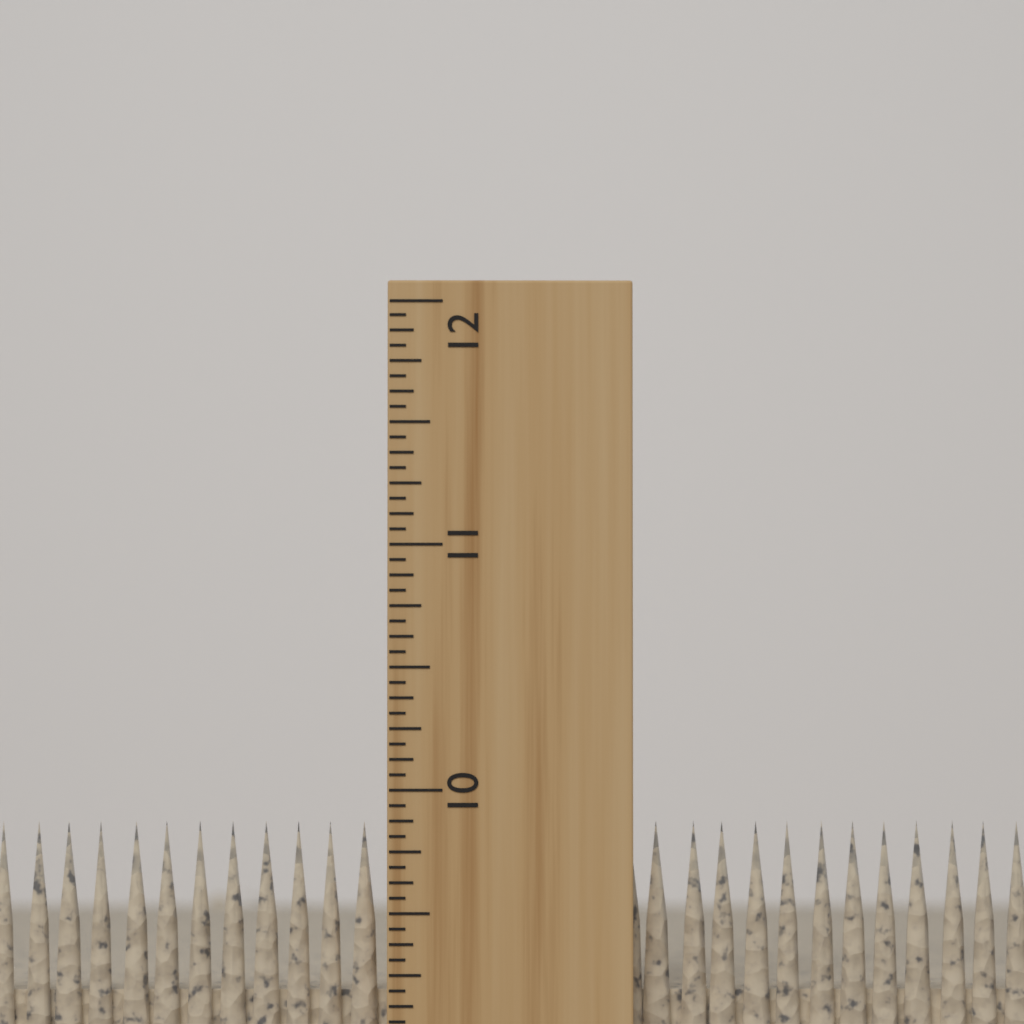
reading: 9.8750 inch
